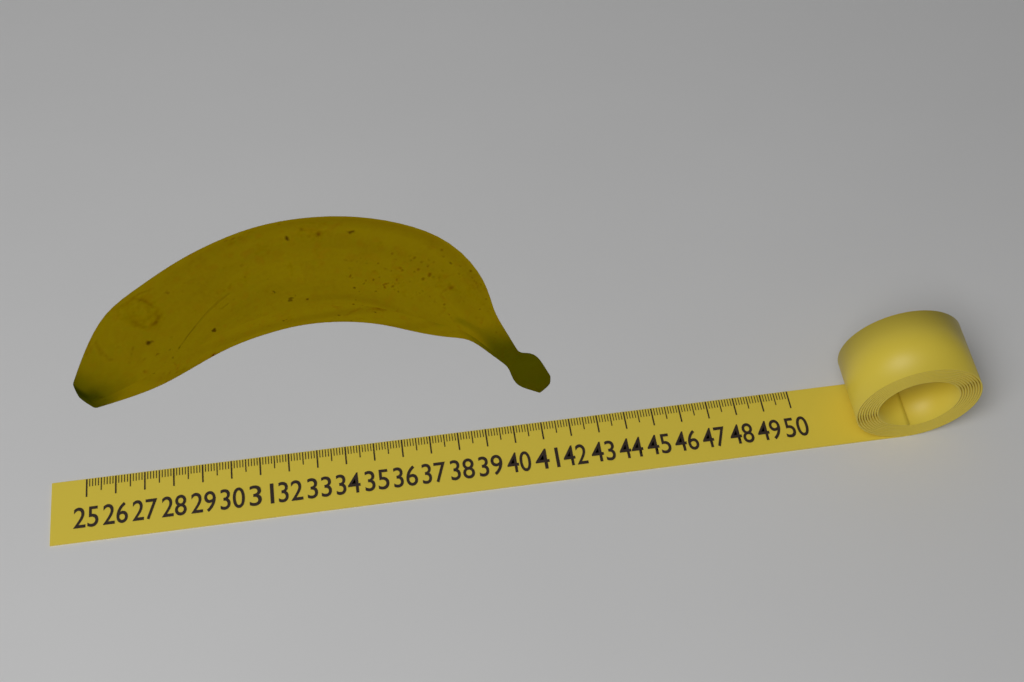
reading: 41.4 (no unit)
